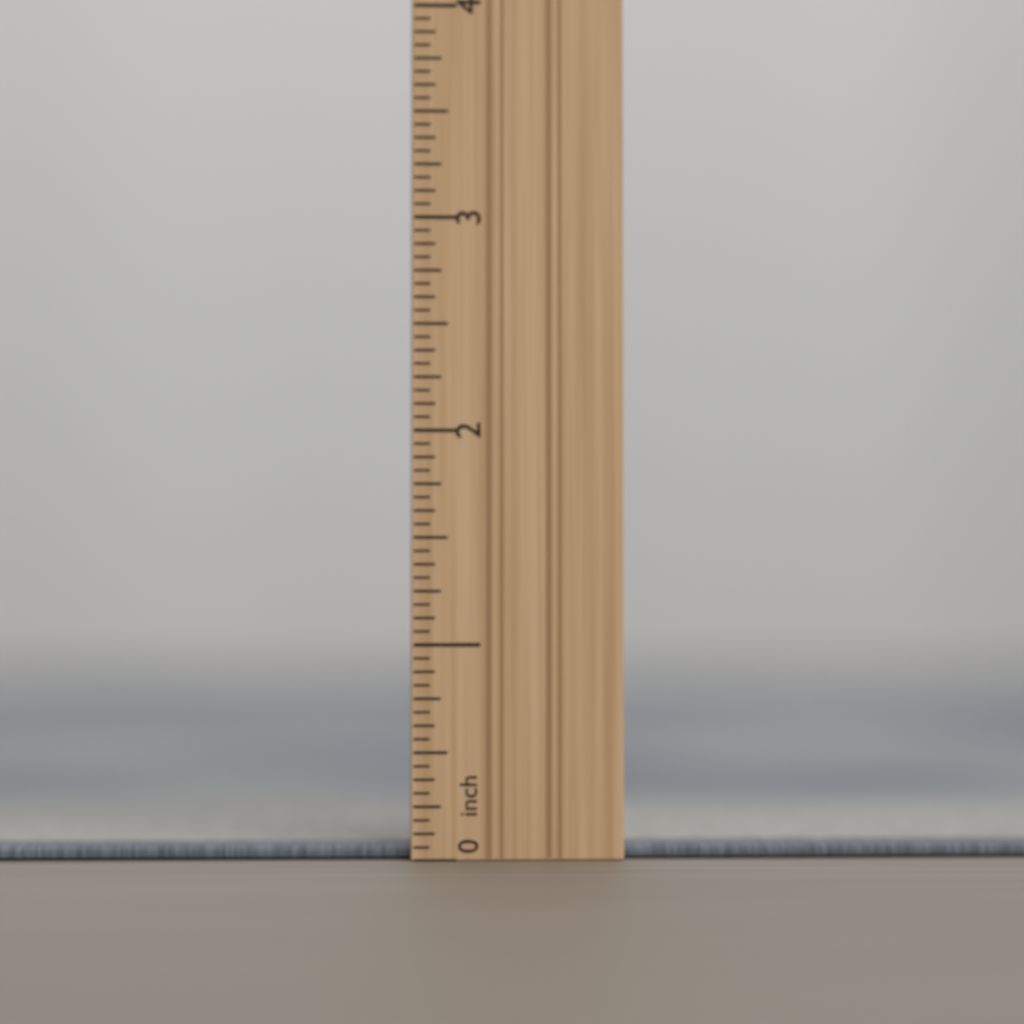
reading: 0.0625 in
